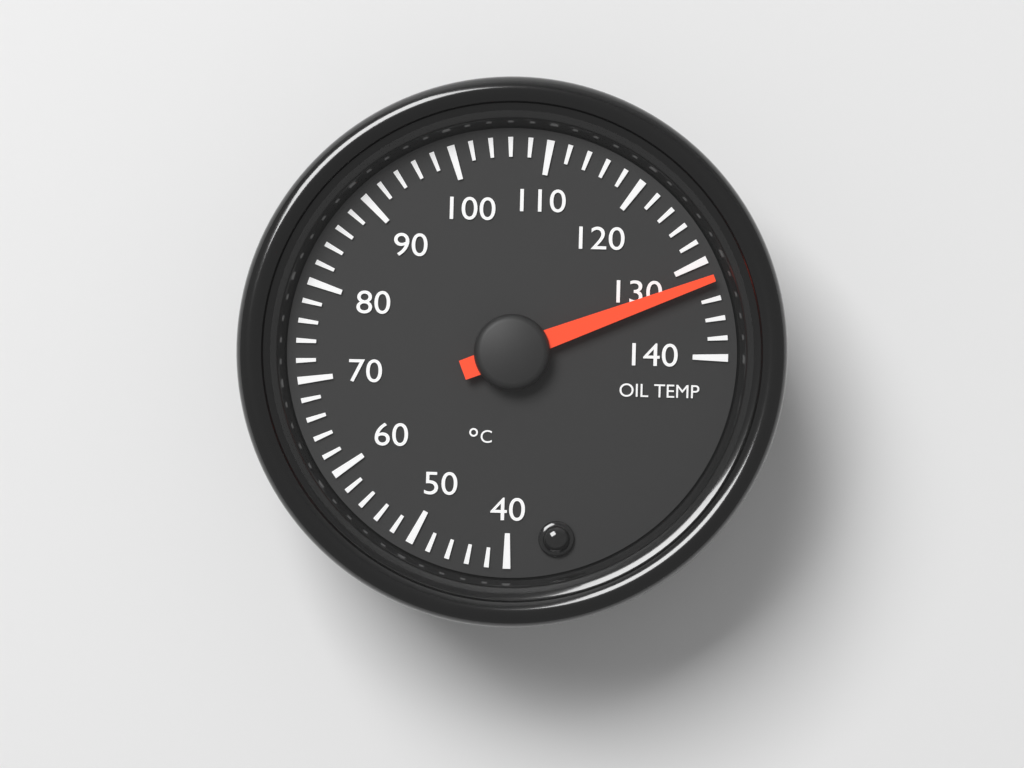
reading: 132 °C
